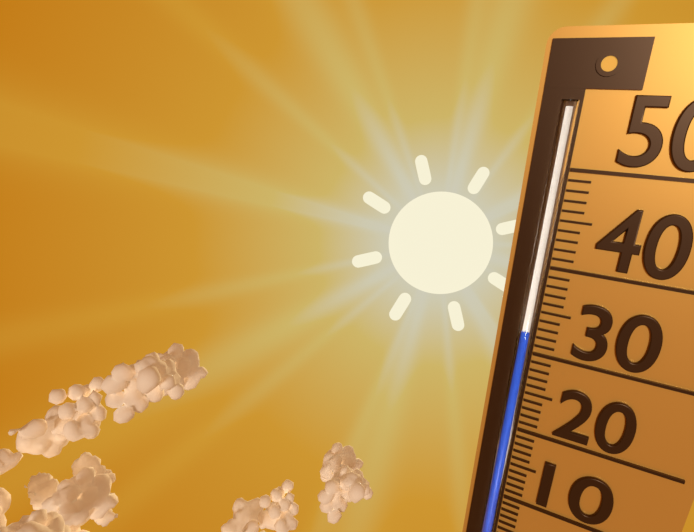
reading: 33 (no unit)
